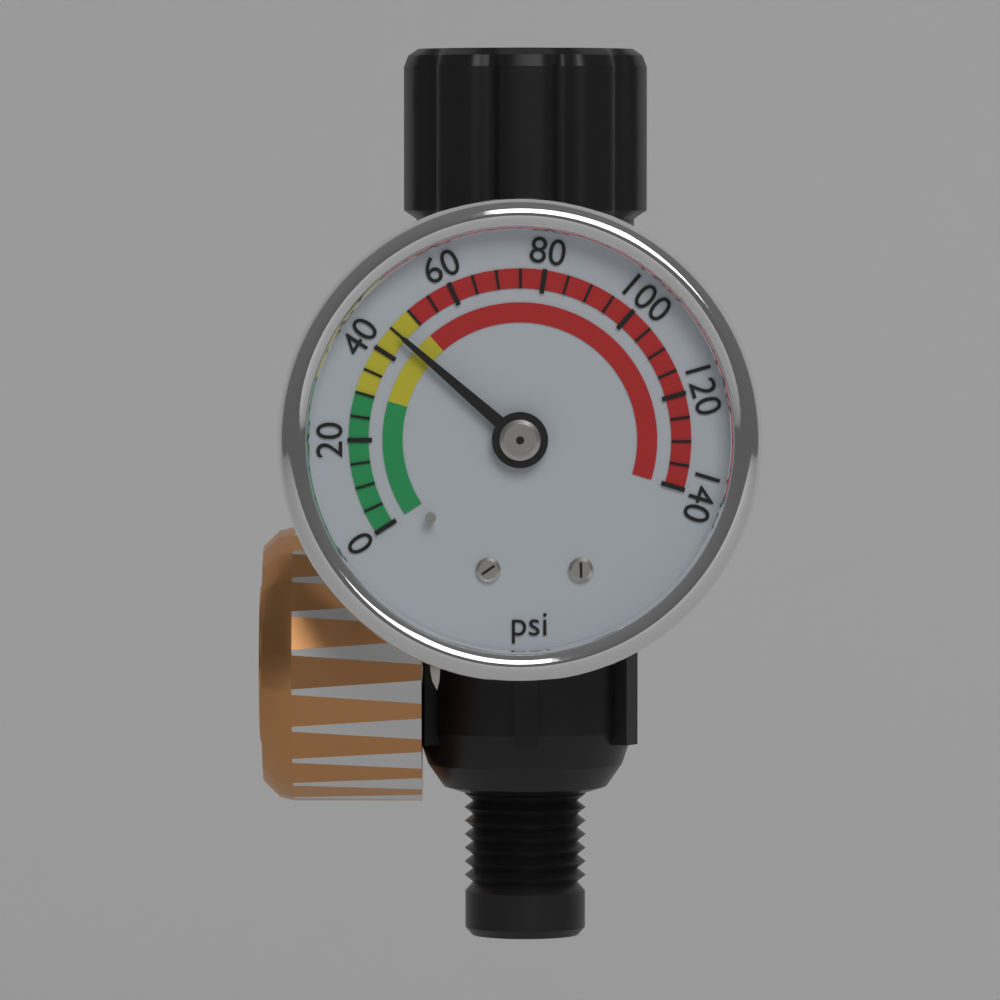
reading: 45 psi
